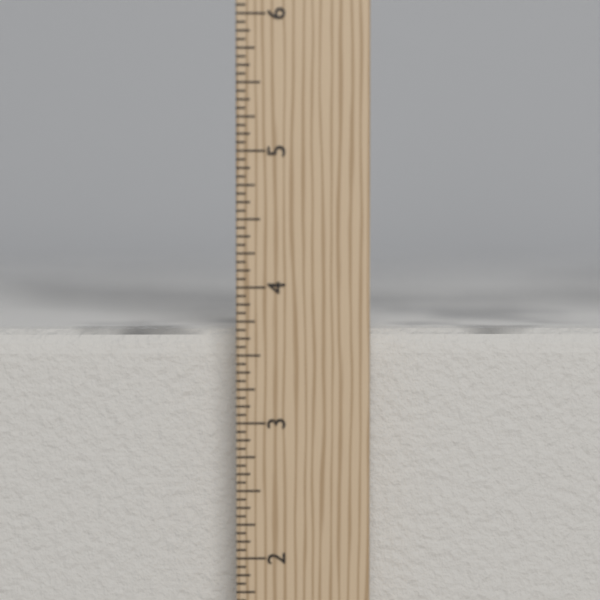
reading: 3.6875 in
